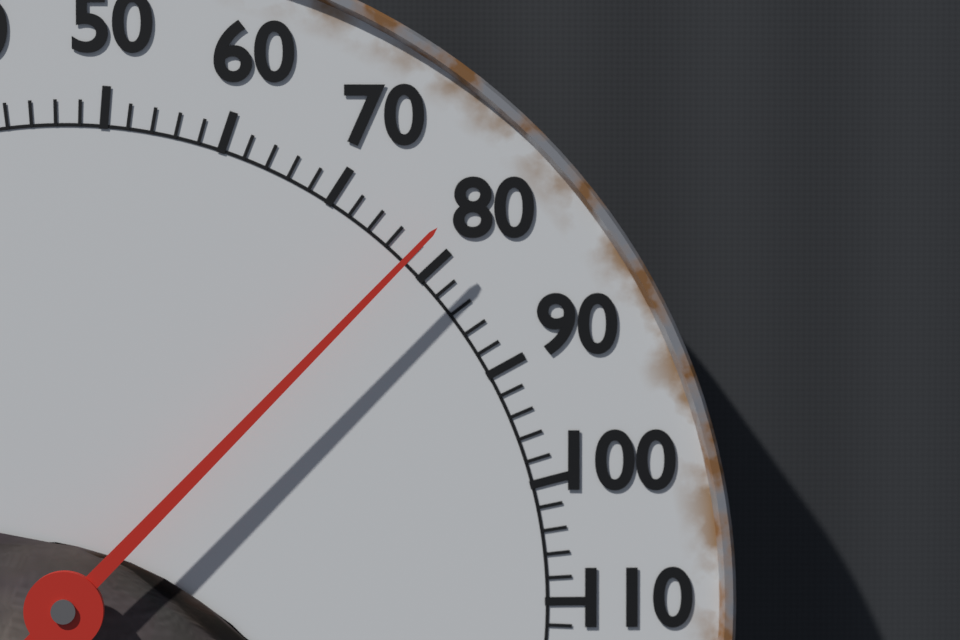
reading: 78 °F
